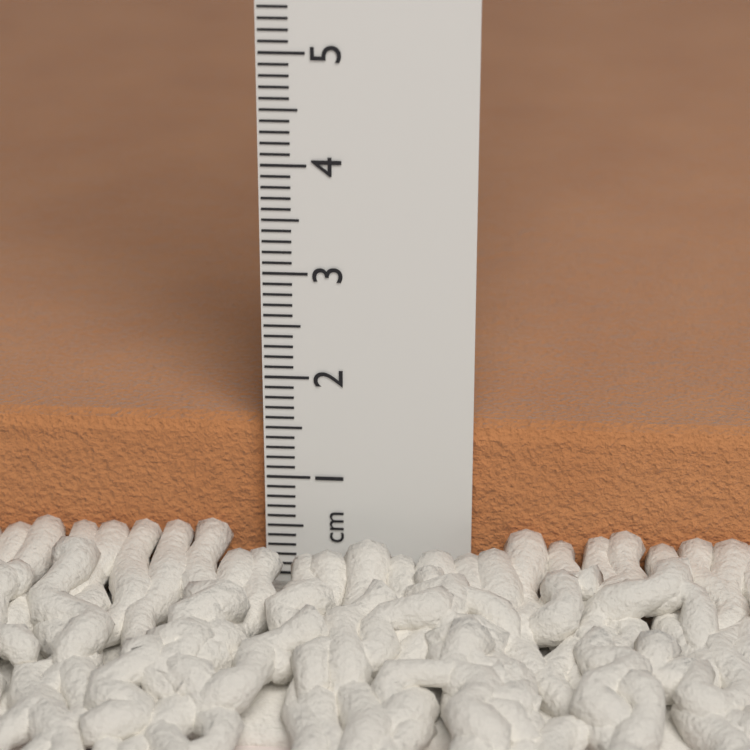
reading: 1.5 cm
